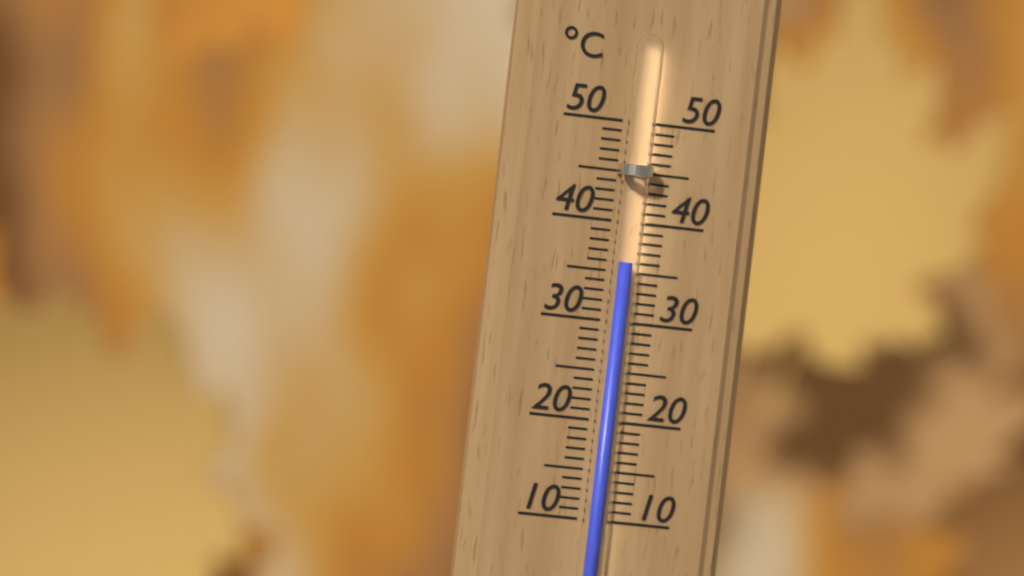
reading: 36 °C
